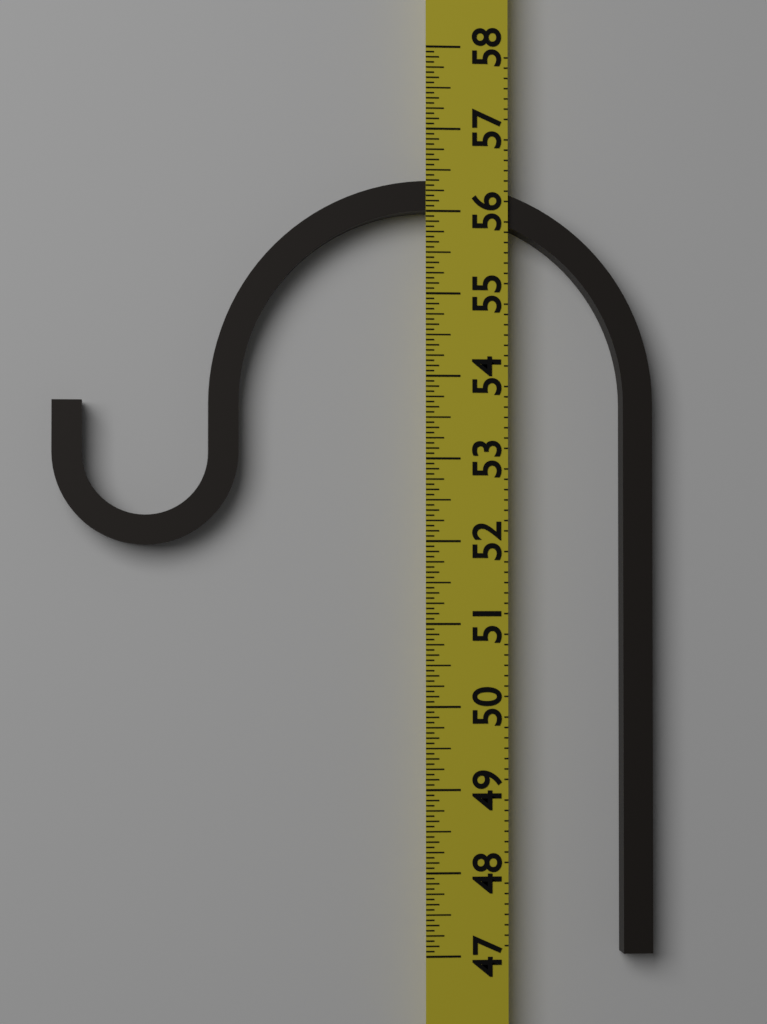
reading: 56.3750 (no unit)
